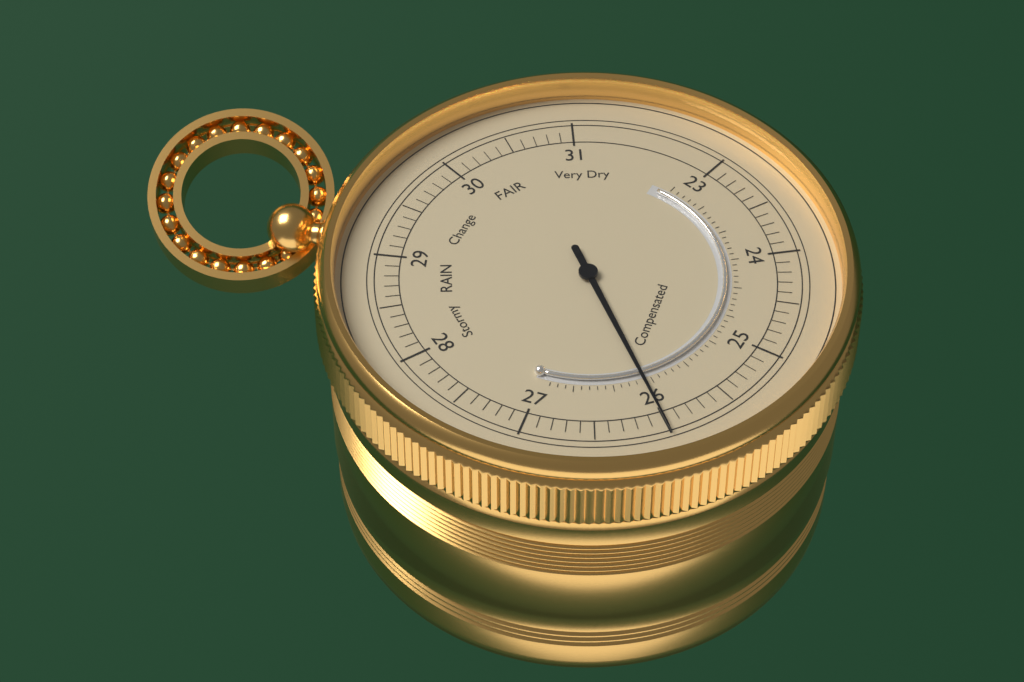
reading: 26.0 (no unit)
